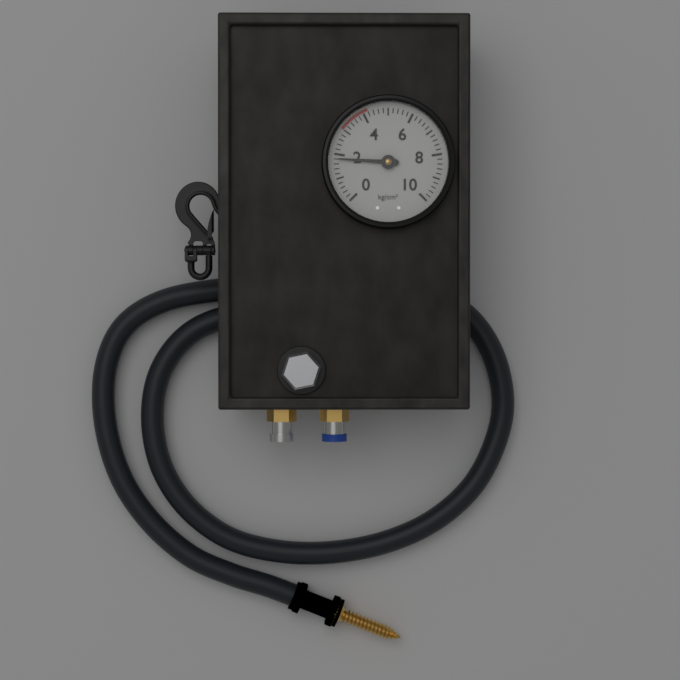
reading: 1.8 kg/cm²
